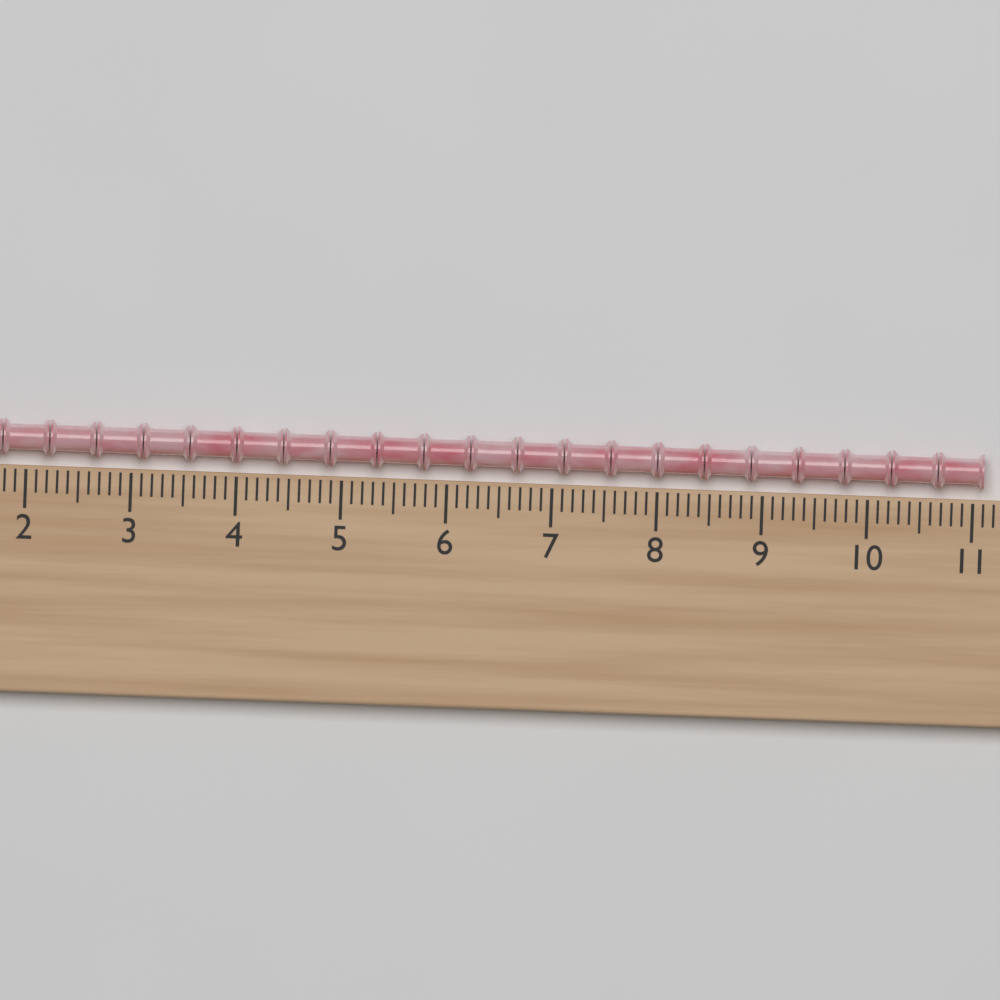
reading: 11.1 (no unit)
